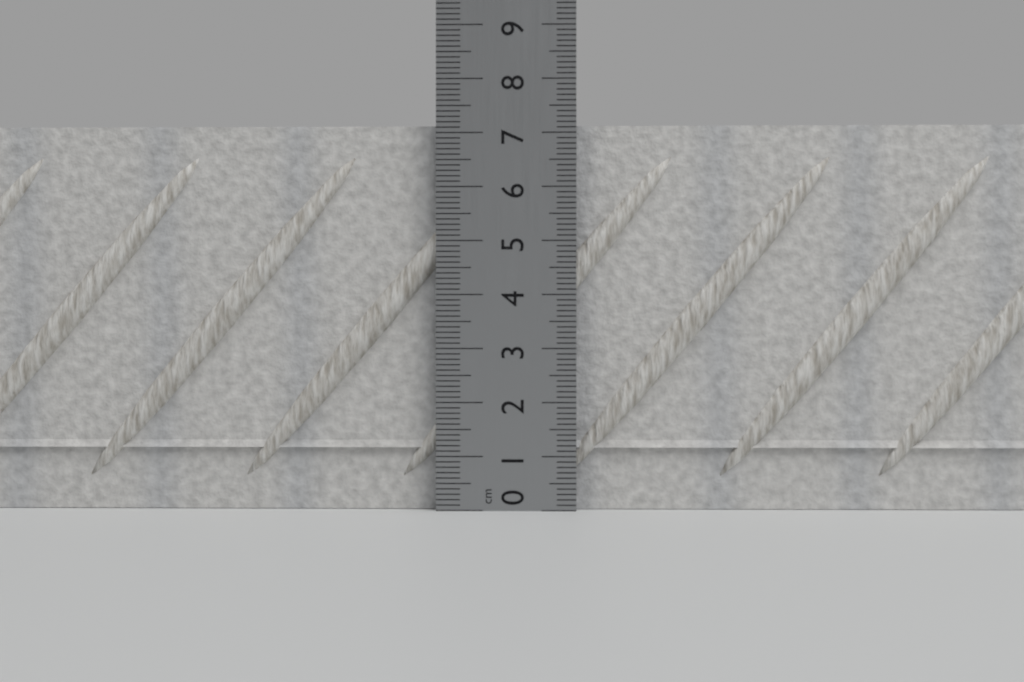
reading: 7.2 cm
